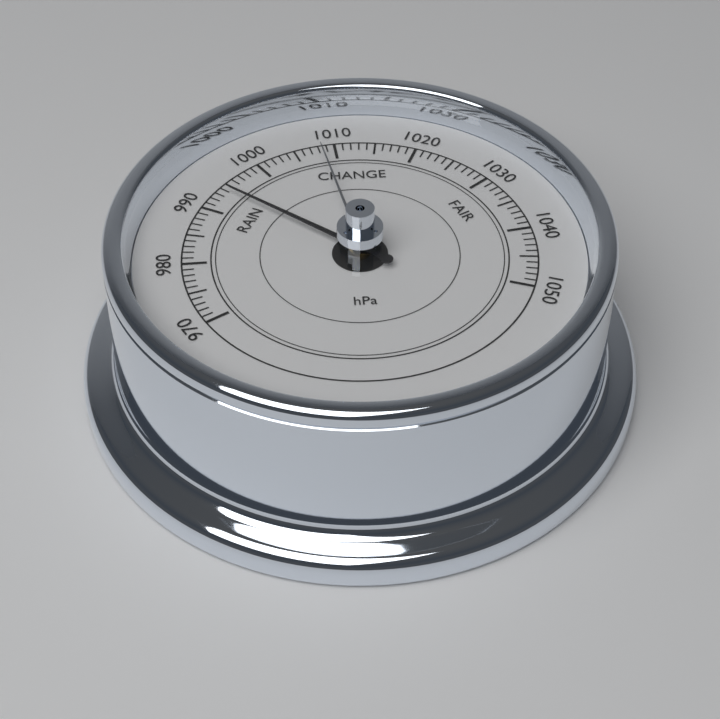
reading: 994 hPa
